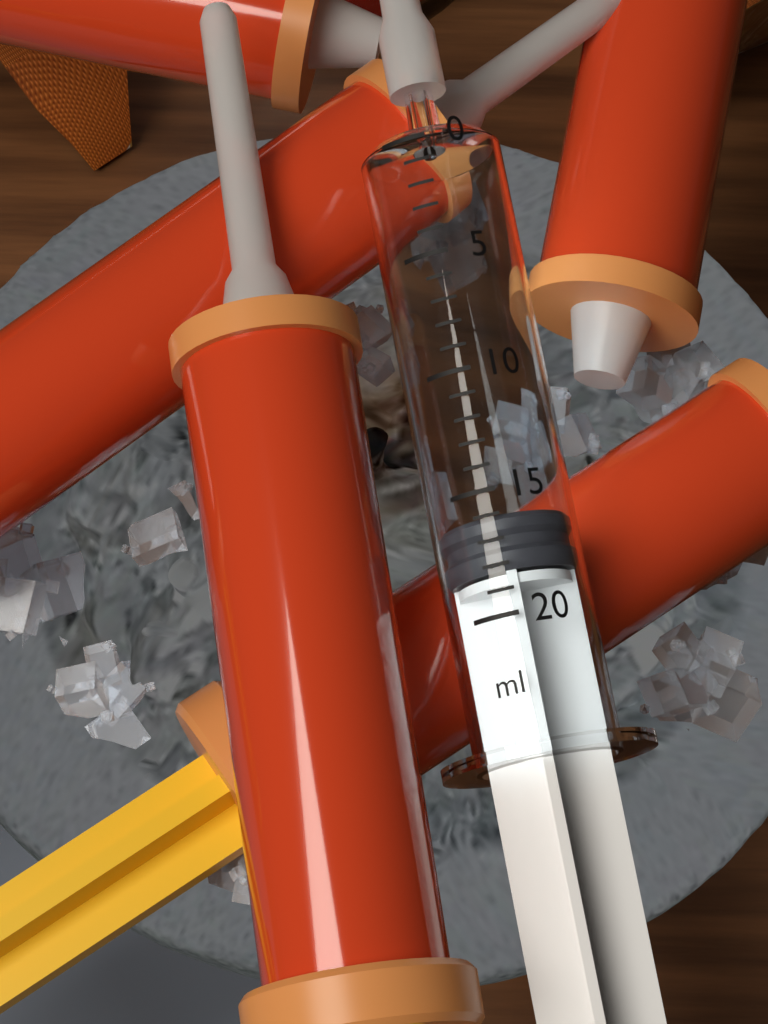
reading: 16 ml
